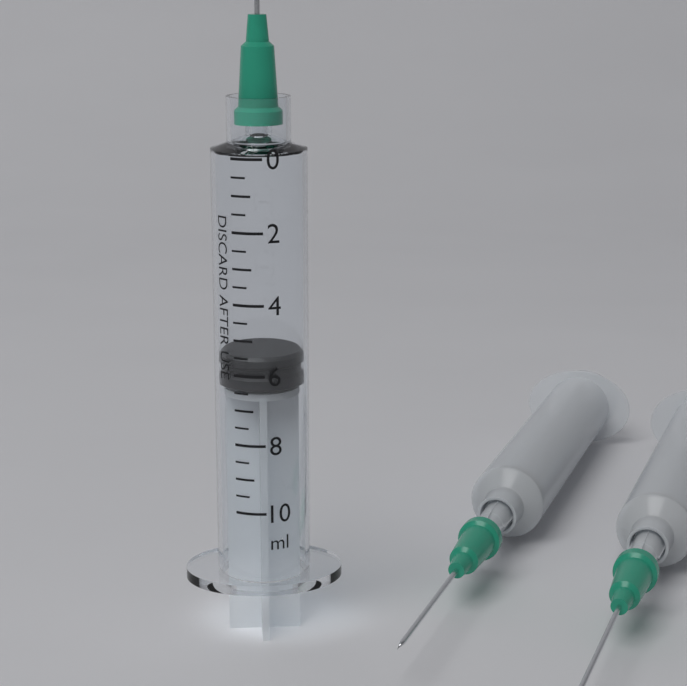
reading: 5.5 ml
